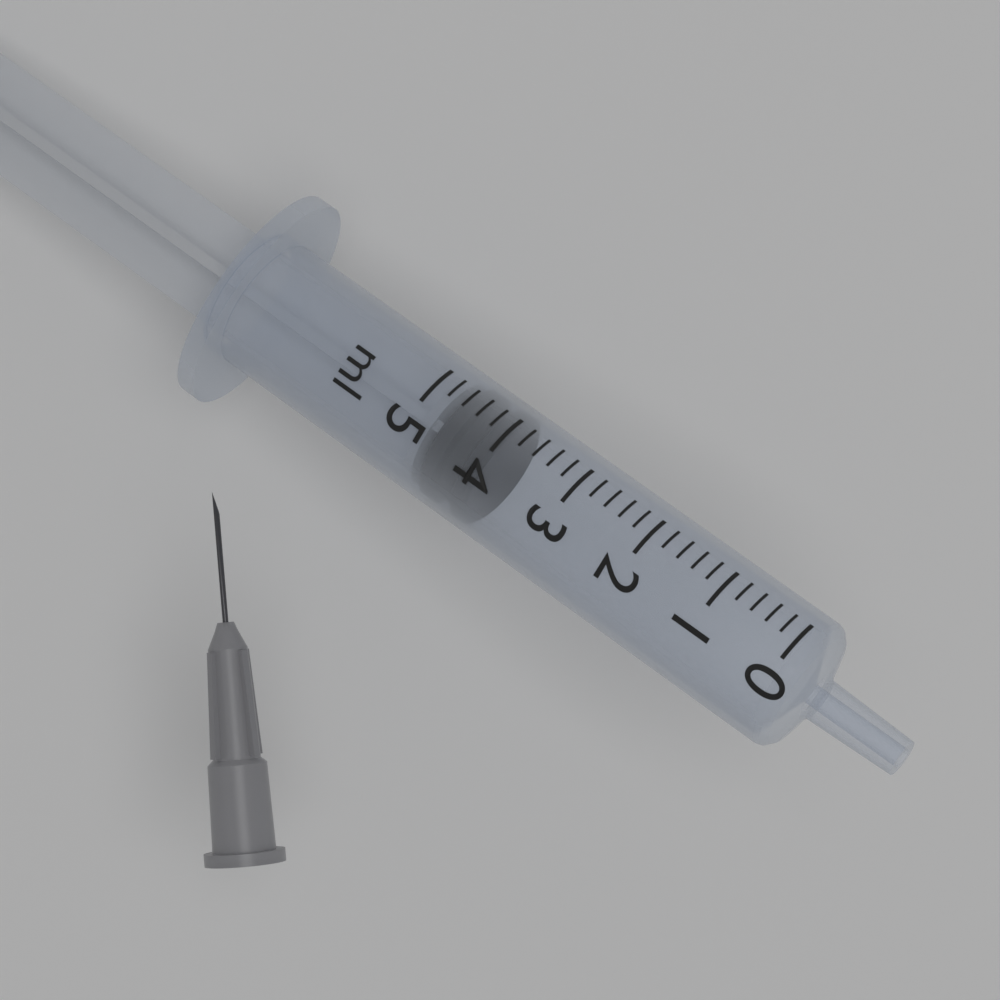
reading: 4.0 ml
